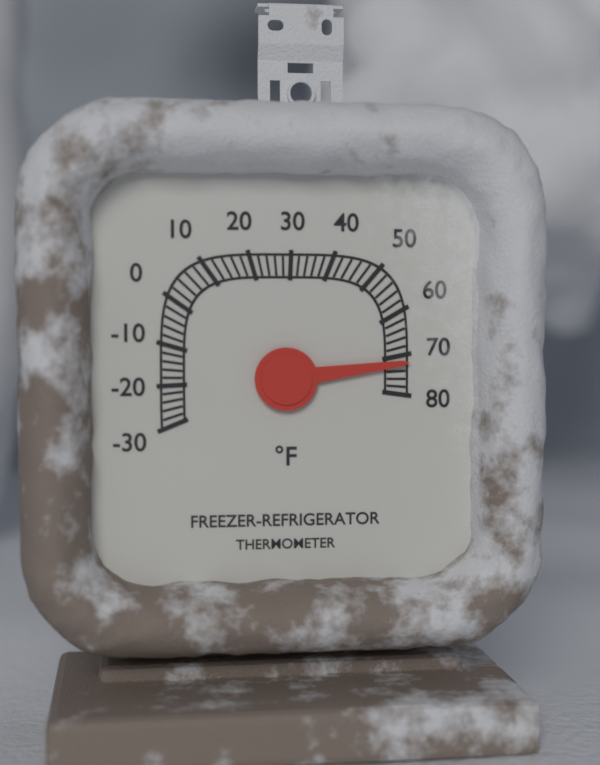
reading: 72 °F
